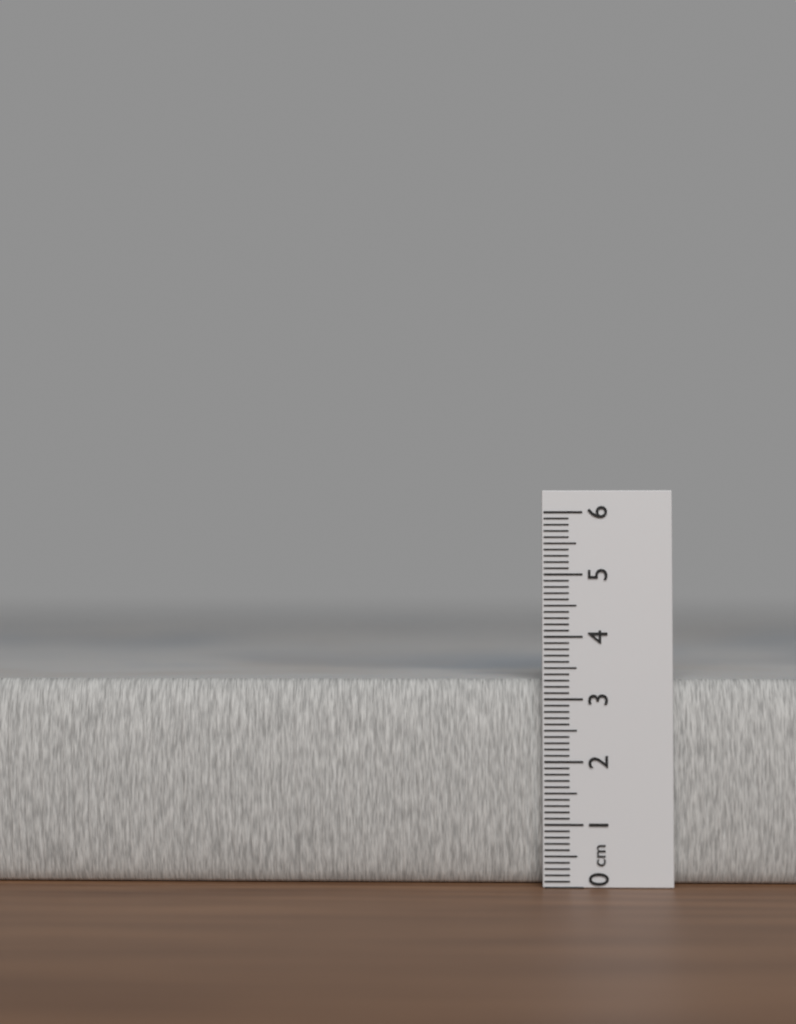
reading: 3.3 cm
